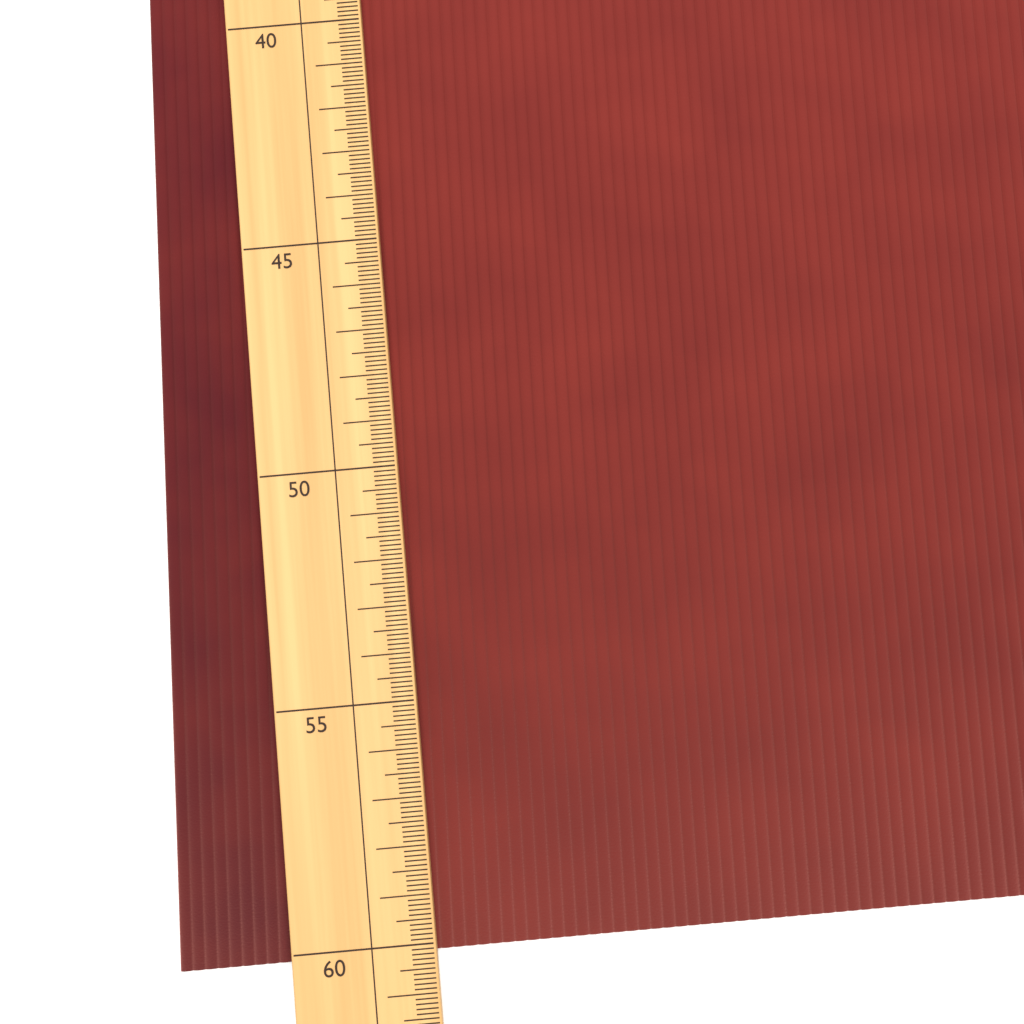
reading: 60.2 (no unit)
